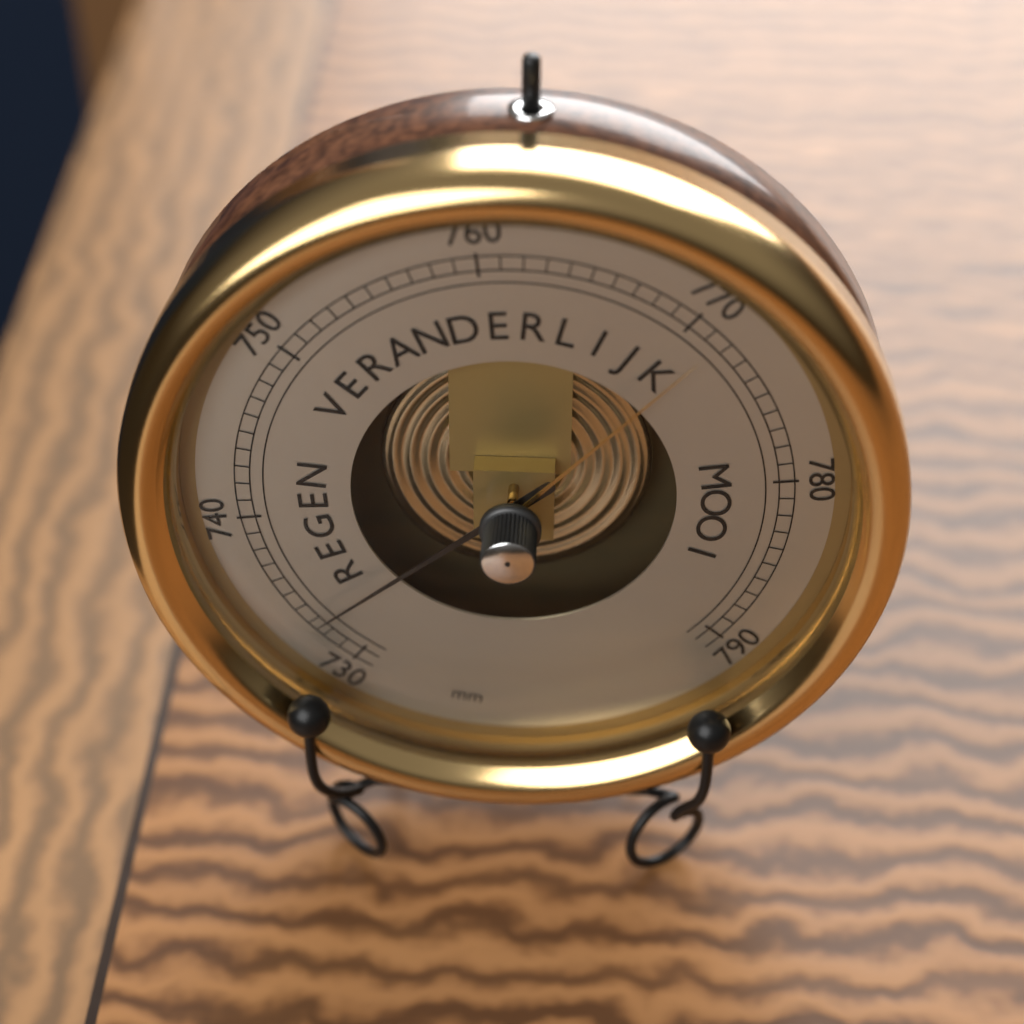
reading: 733 mm
